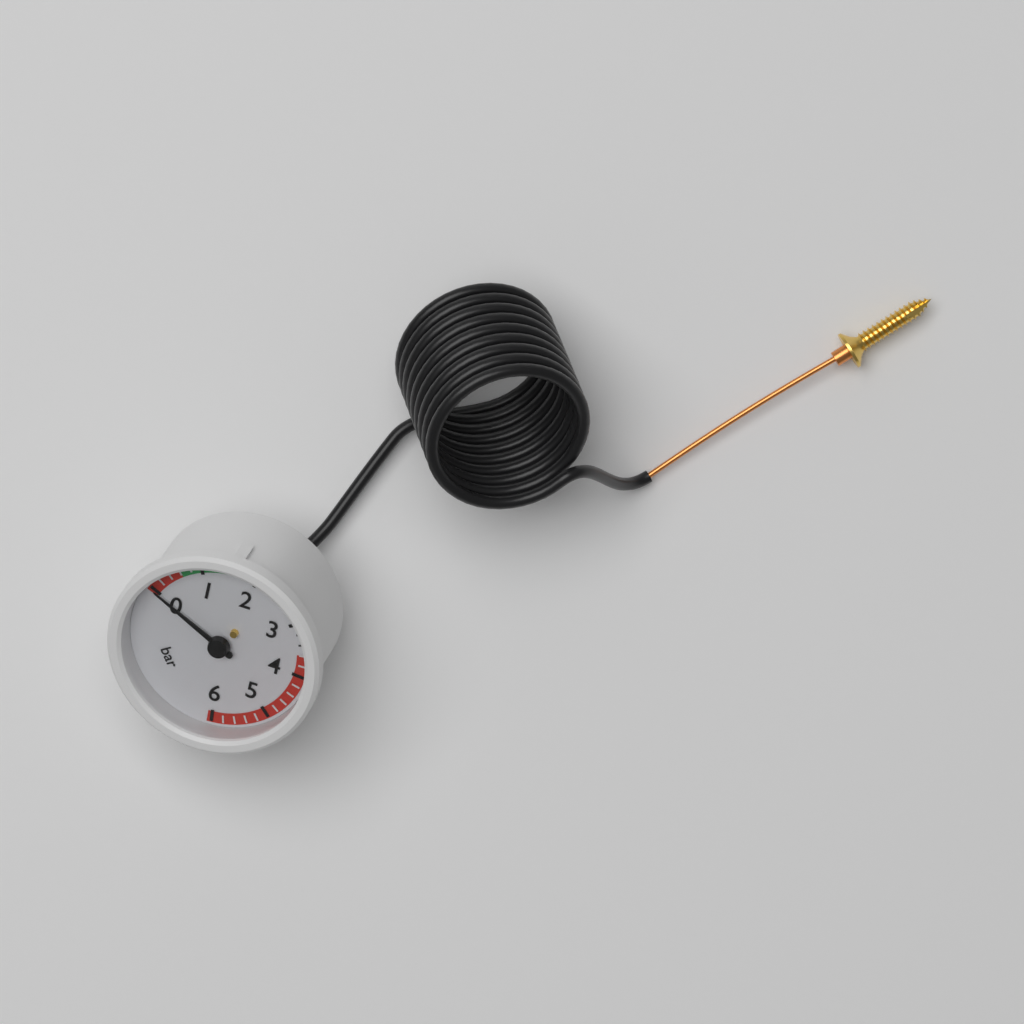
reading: 0.0 bar
